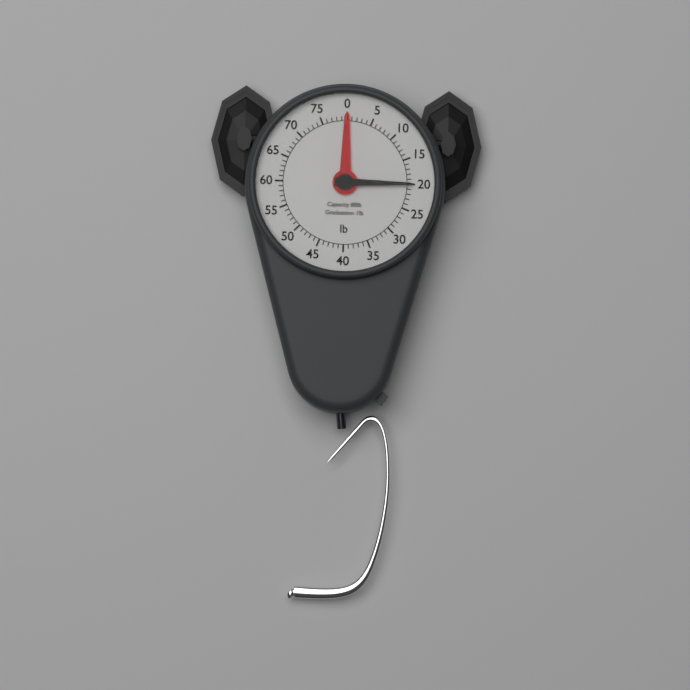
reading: 20 lb
